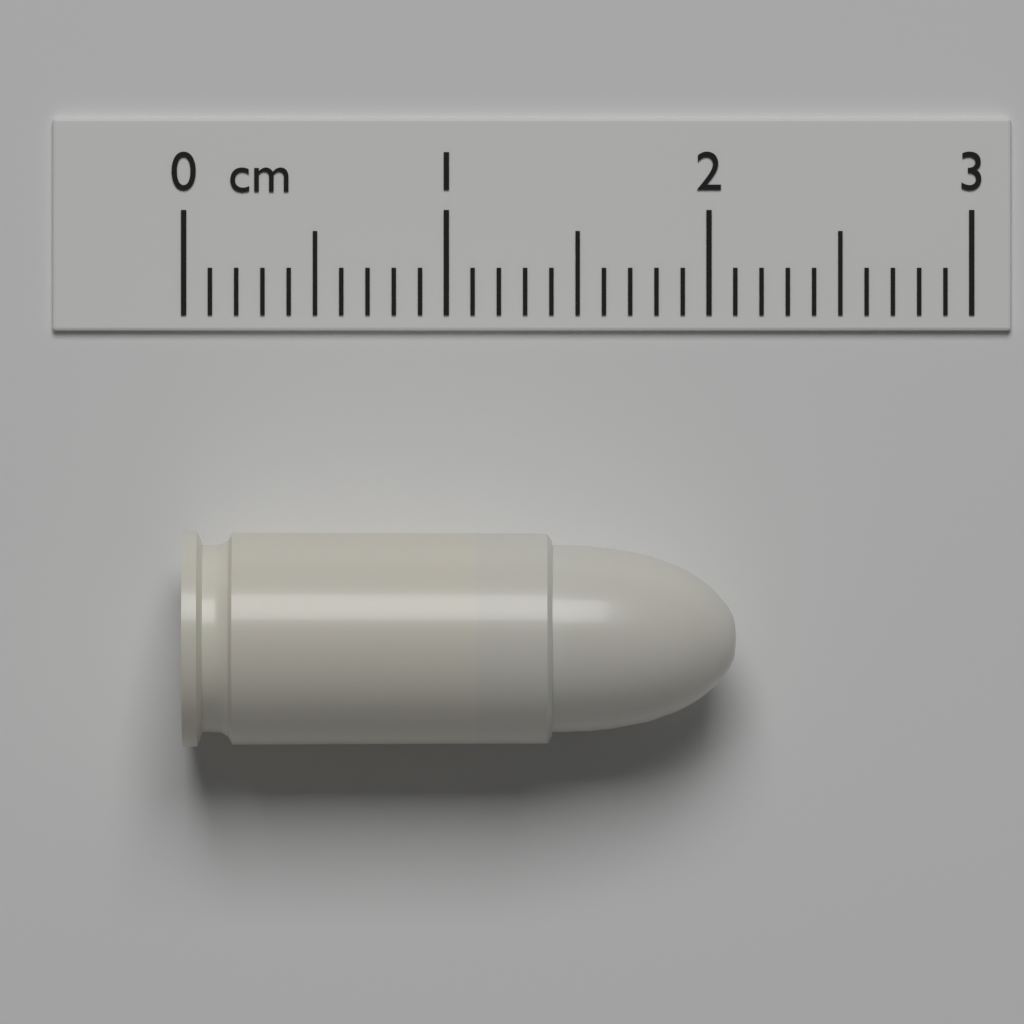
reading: 2.1 cm
